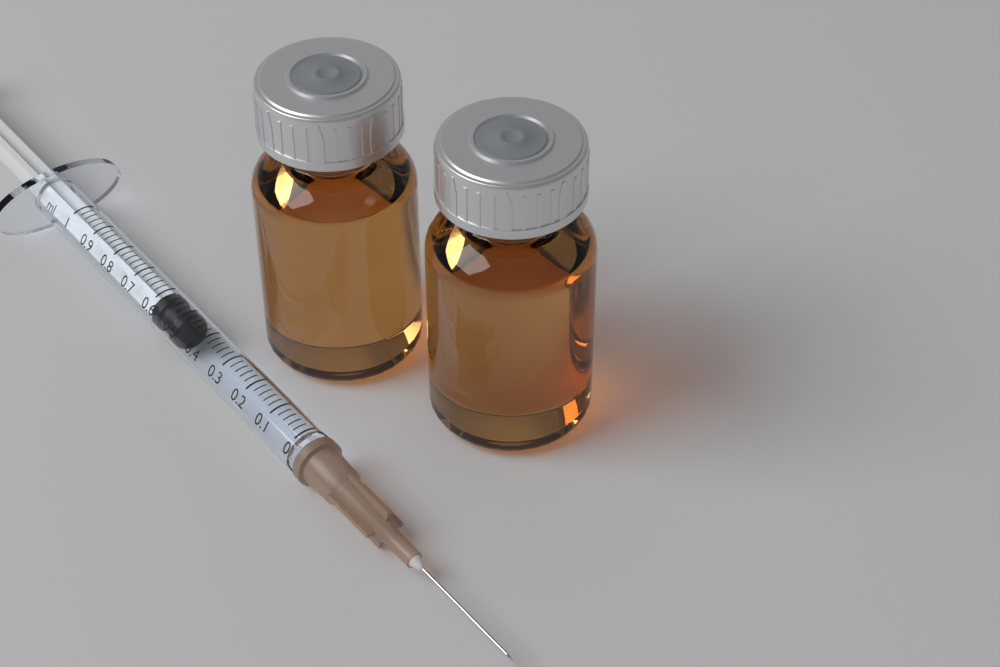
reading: 0.48 ml
